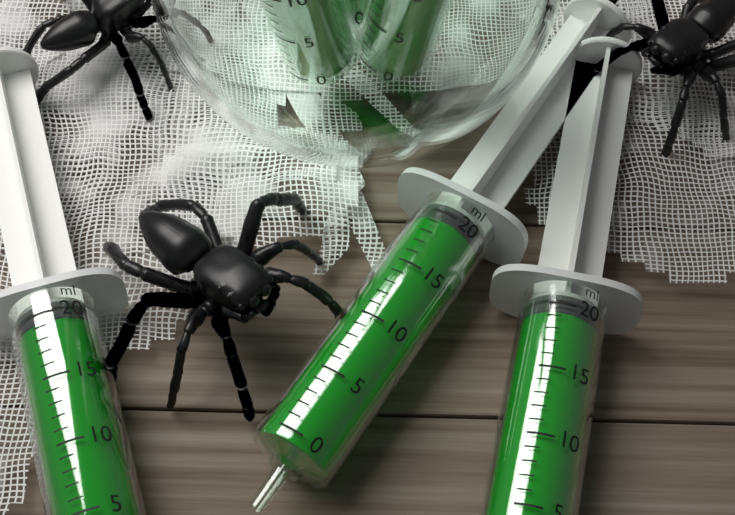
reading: 19.5 ml
